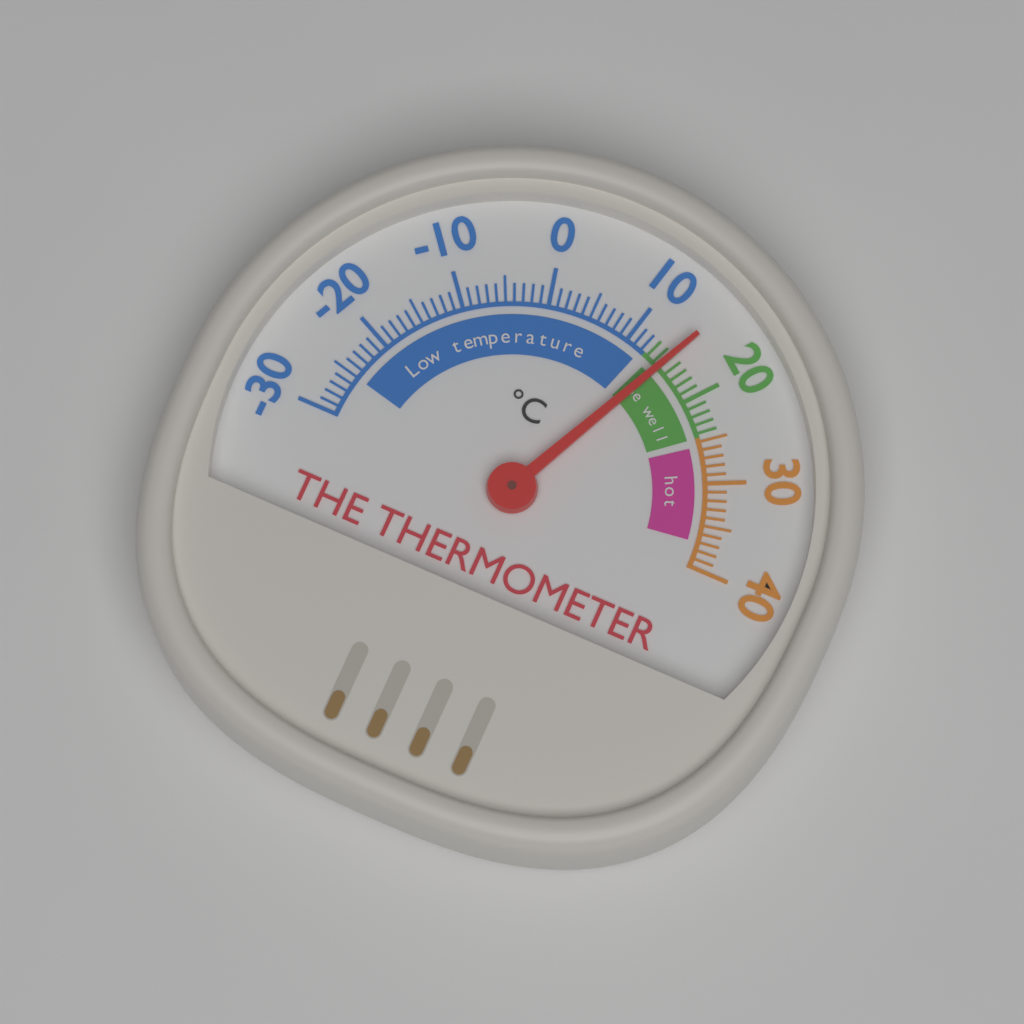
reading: 15 °C
